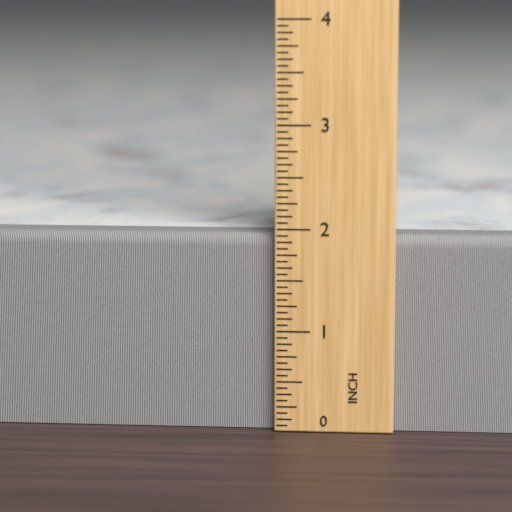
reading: 1.9375 in
